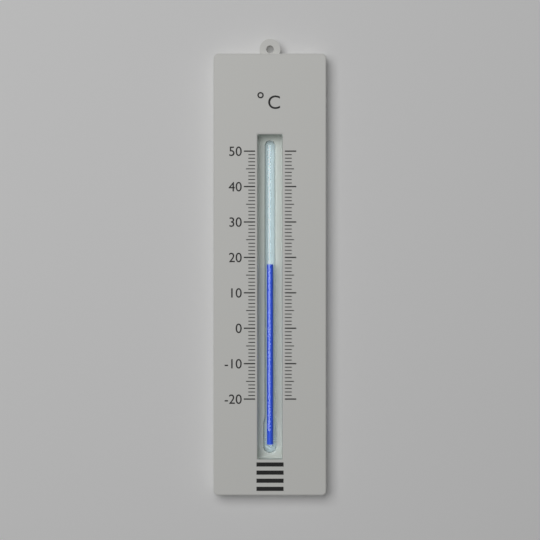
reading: 18 °C
